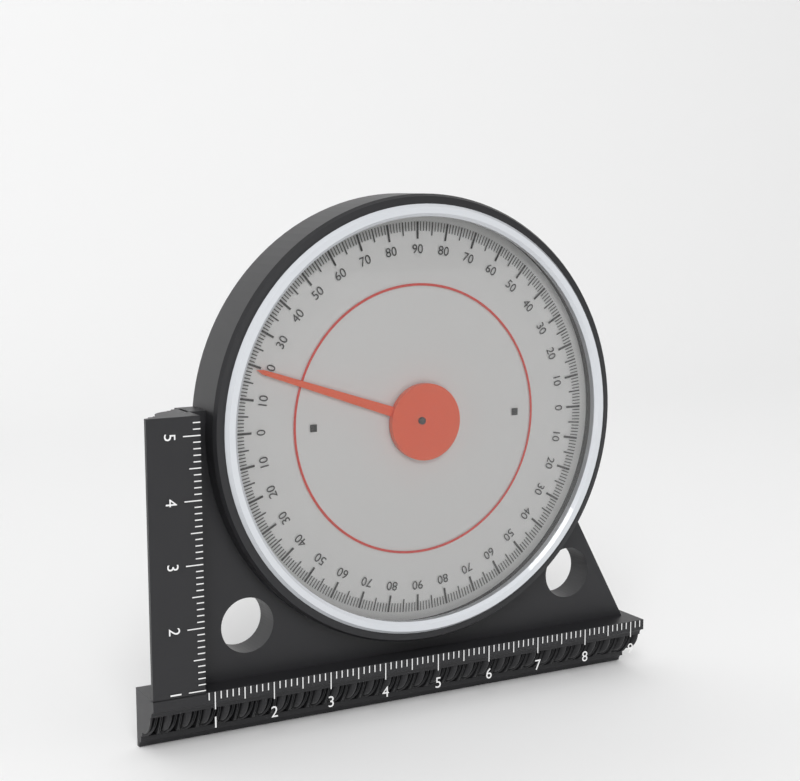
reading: 19 (no unit)
